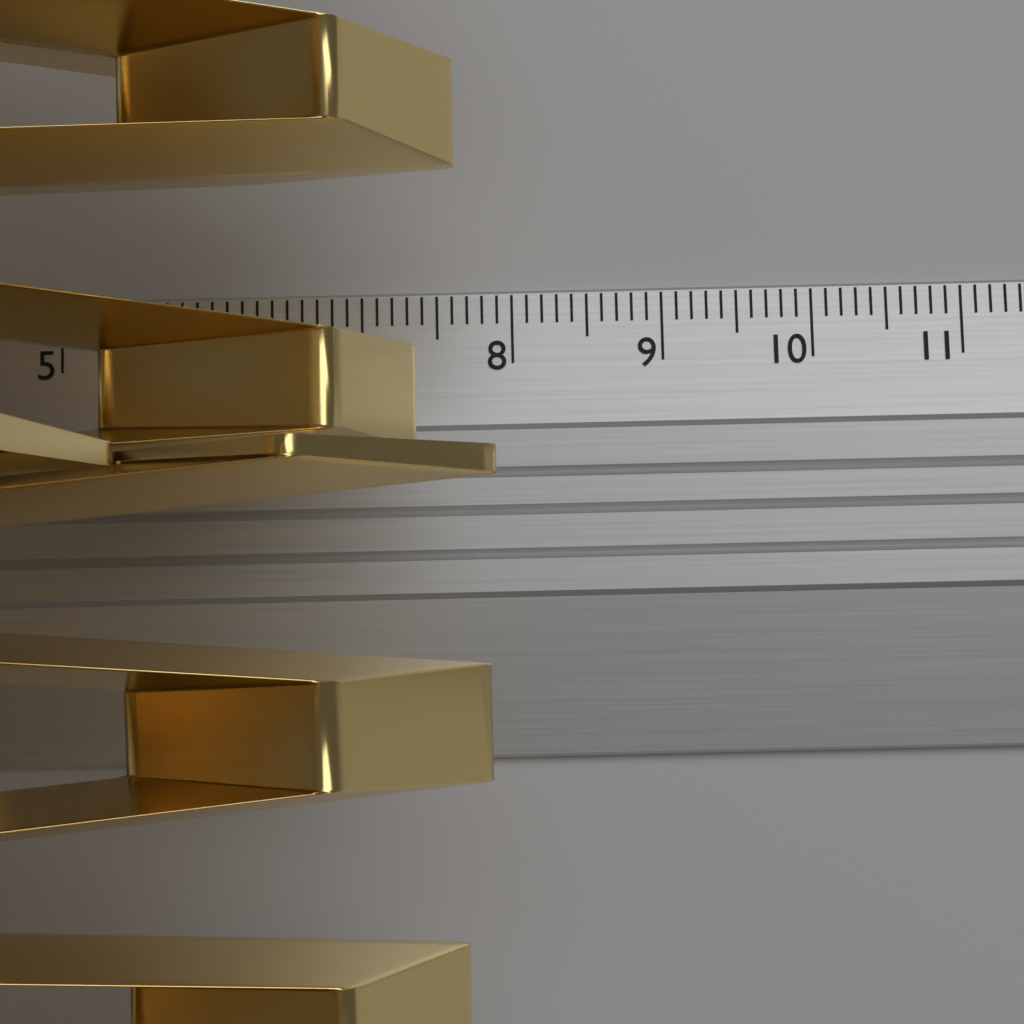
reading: 7.9 cm
